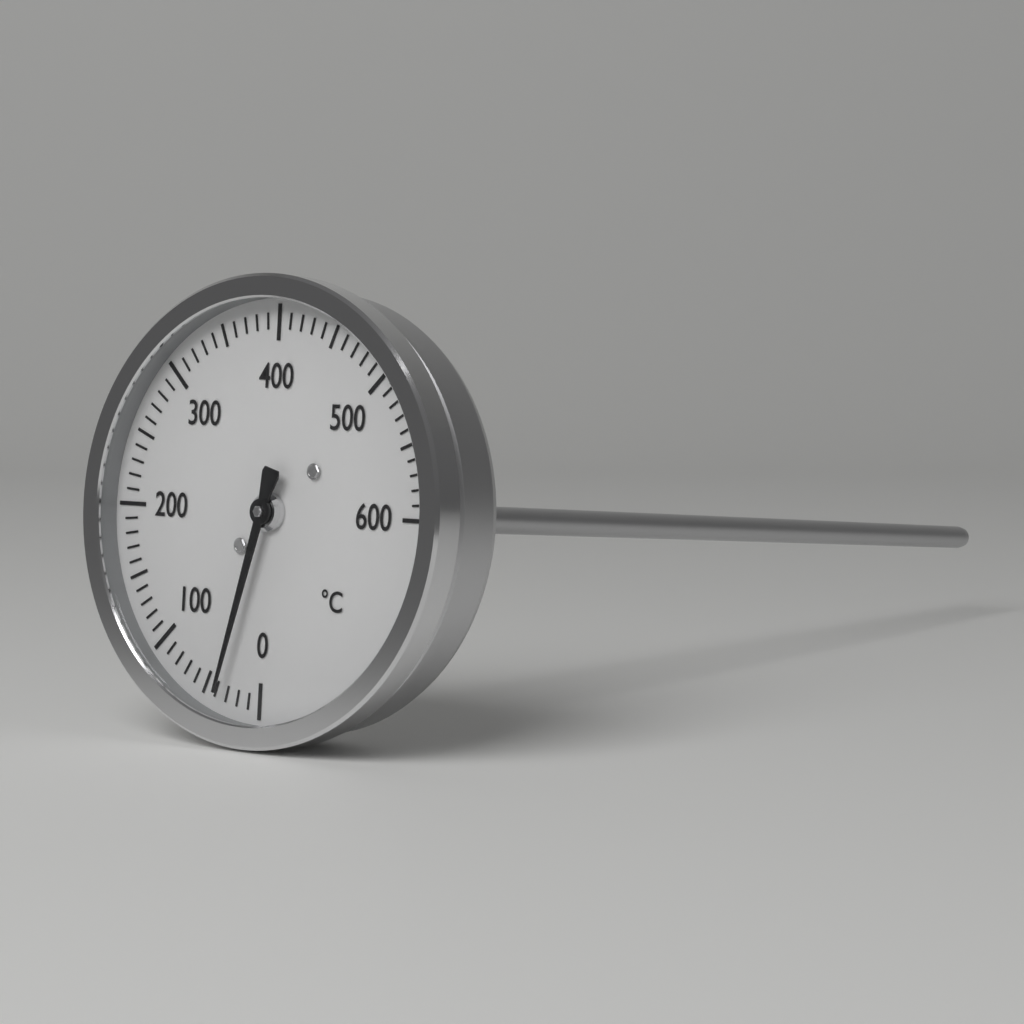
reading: 35 °C
